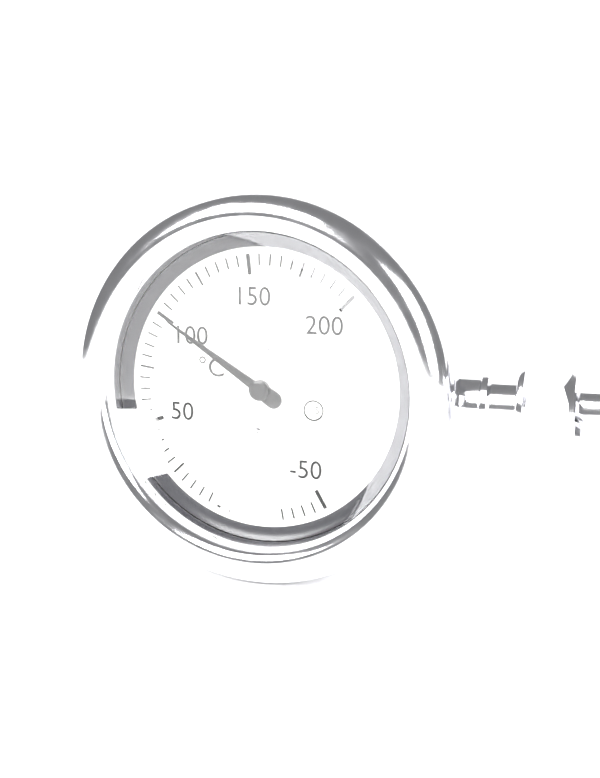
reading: 100 °C
